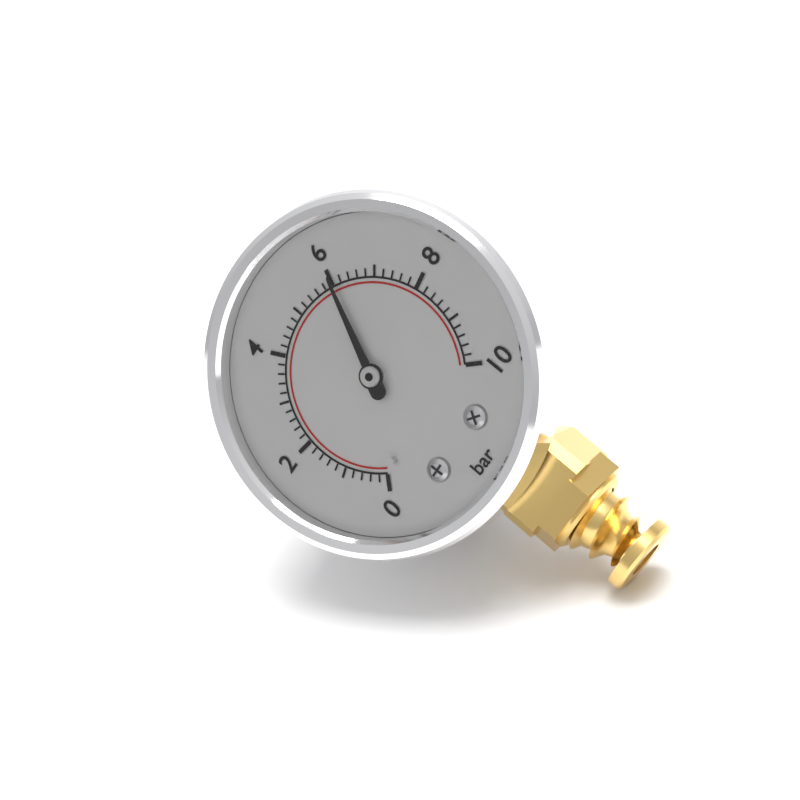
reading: 6.0 bar
